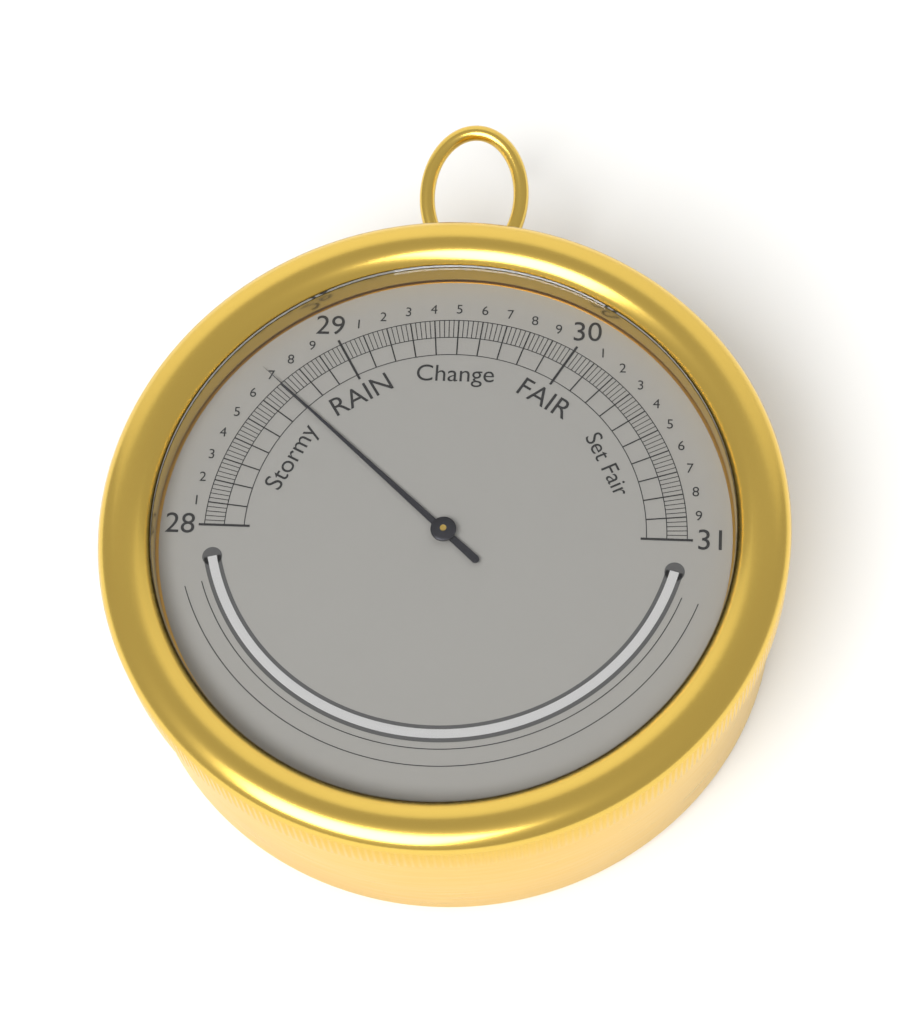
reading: 28.70 inHg
